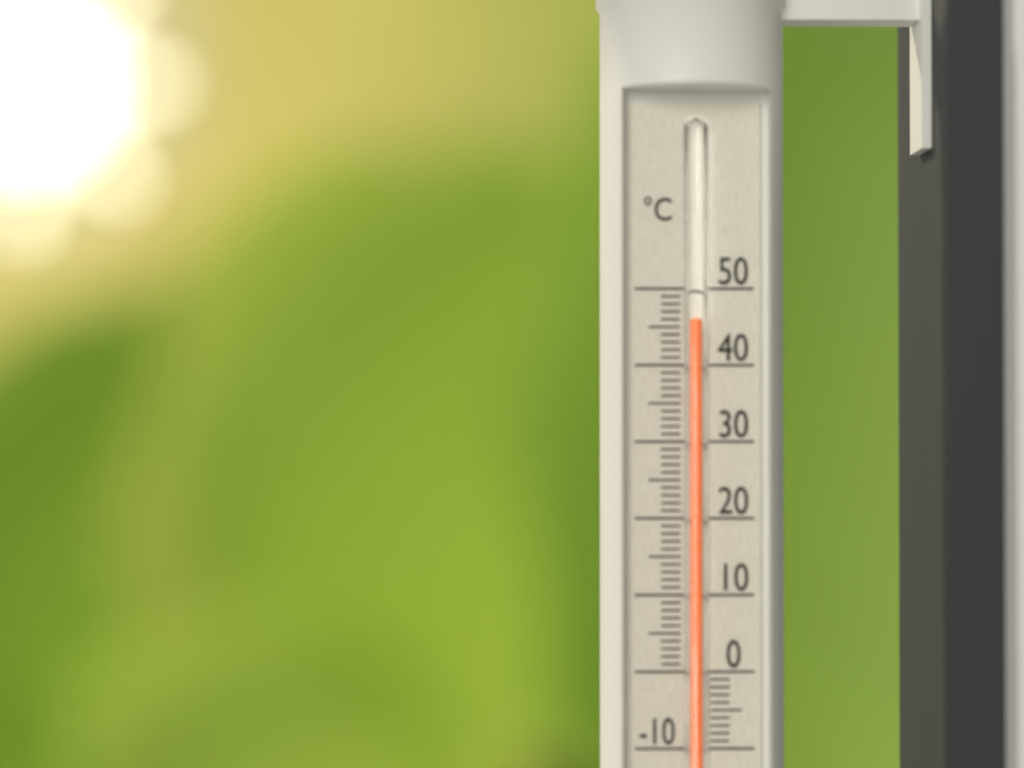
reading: 46 °C
